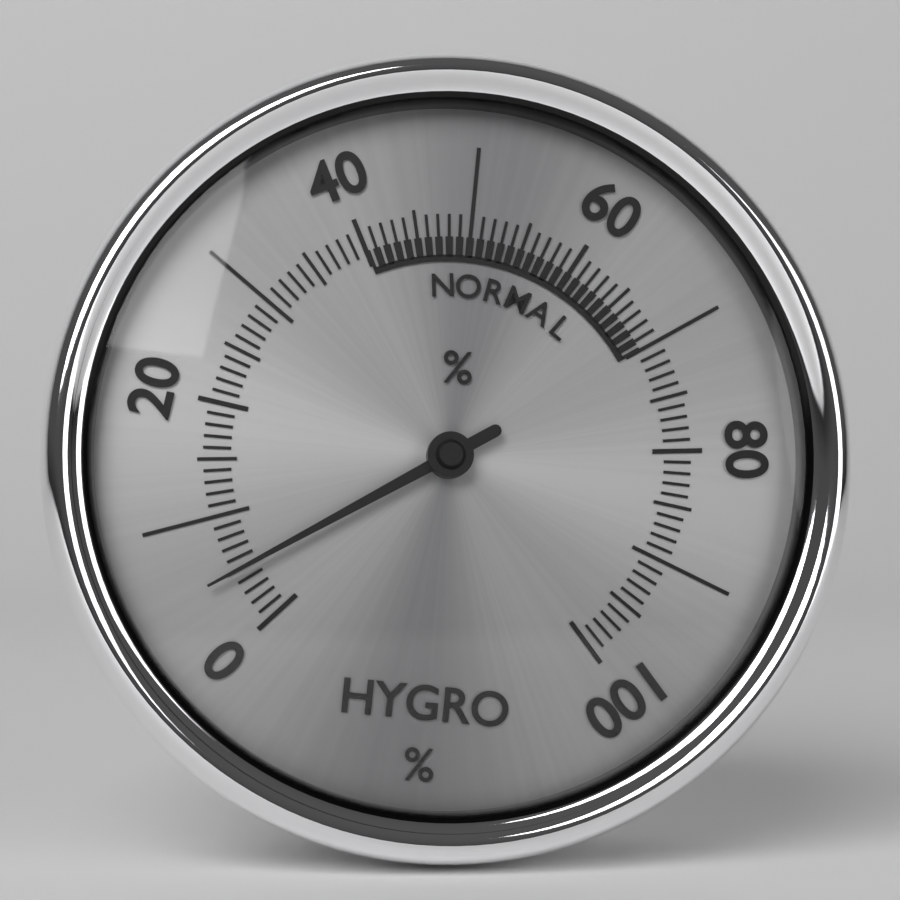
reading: 5 %
